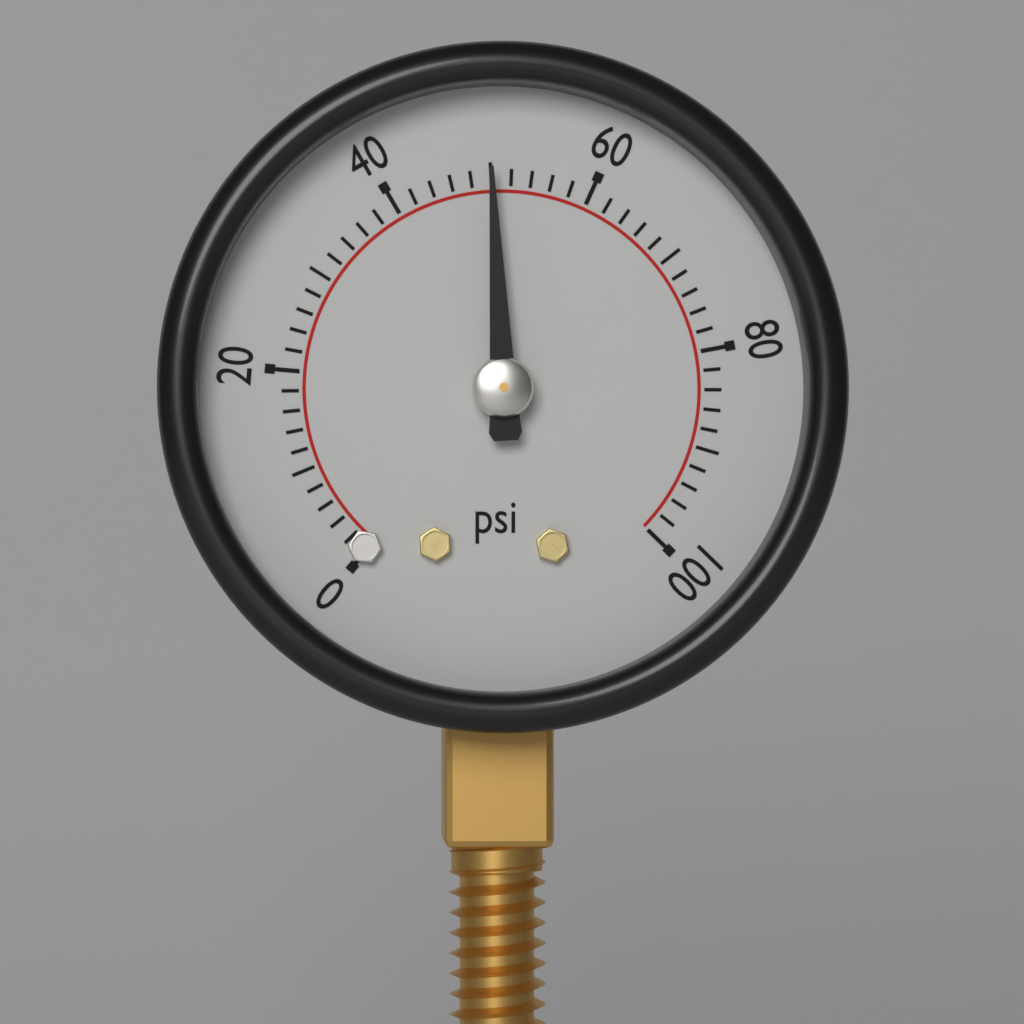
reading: 50 psi
